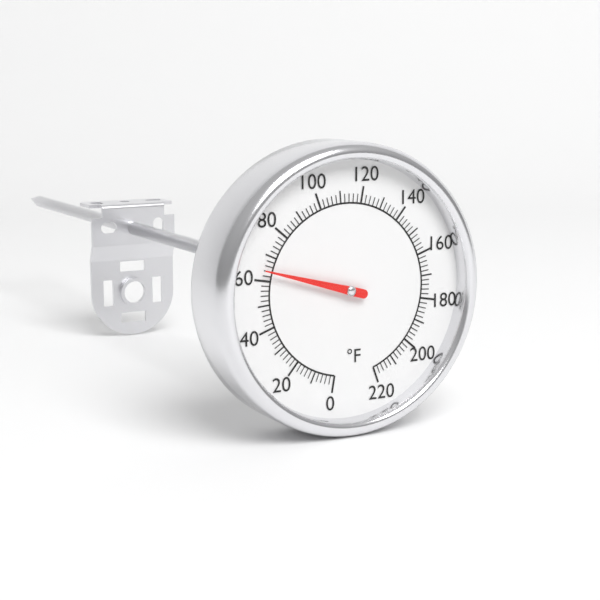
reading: 64 °F
